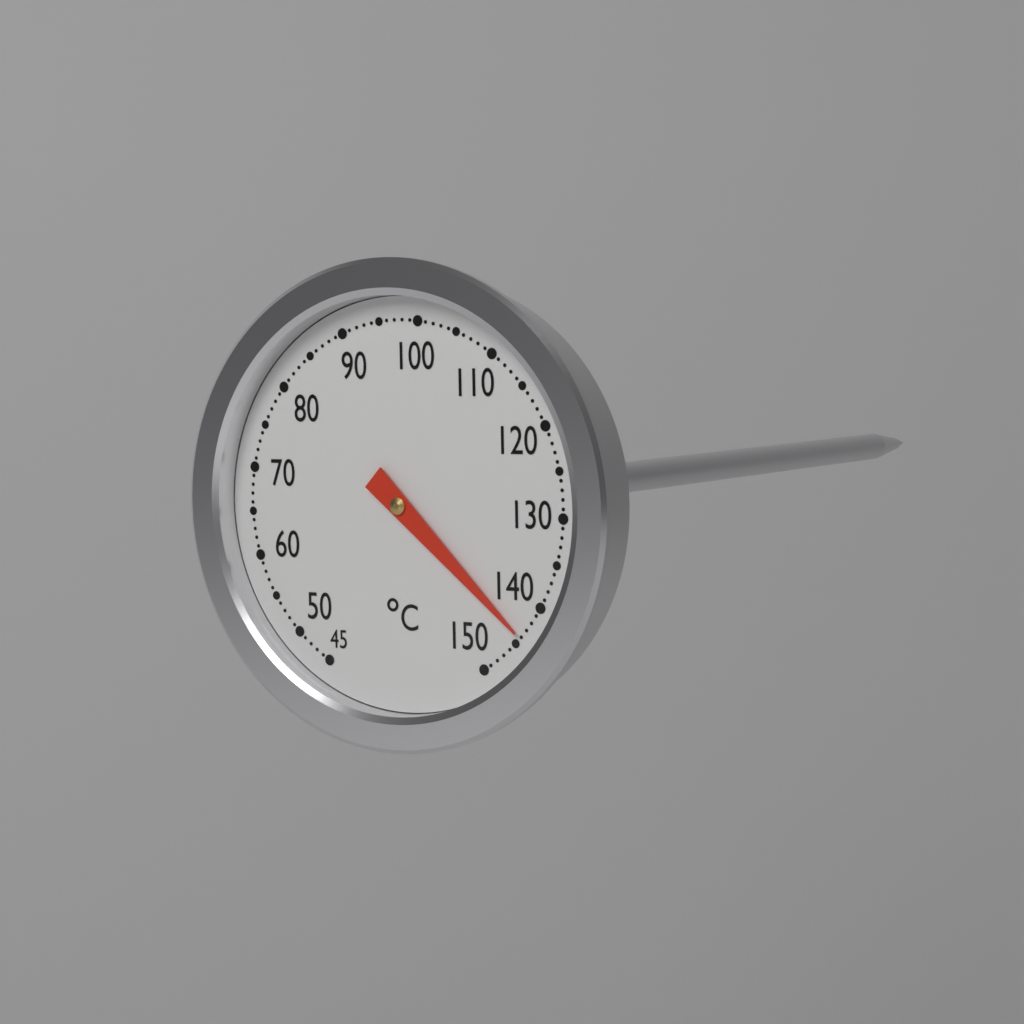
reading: 144 °C
